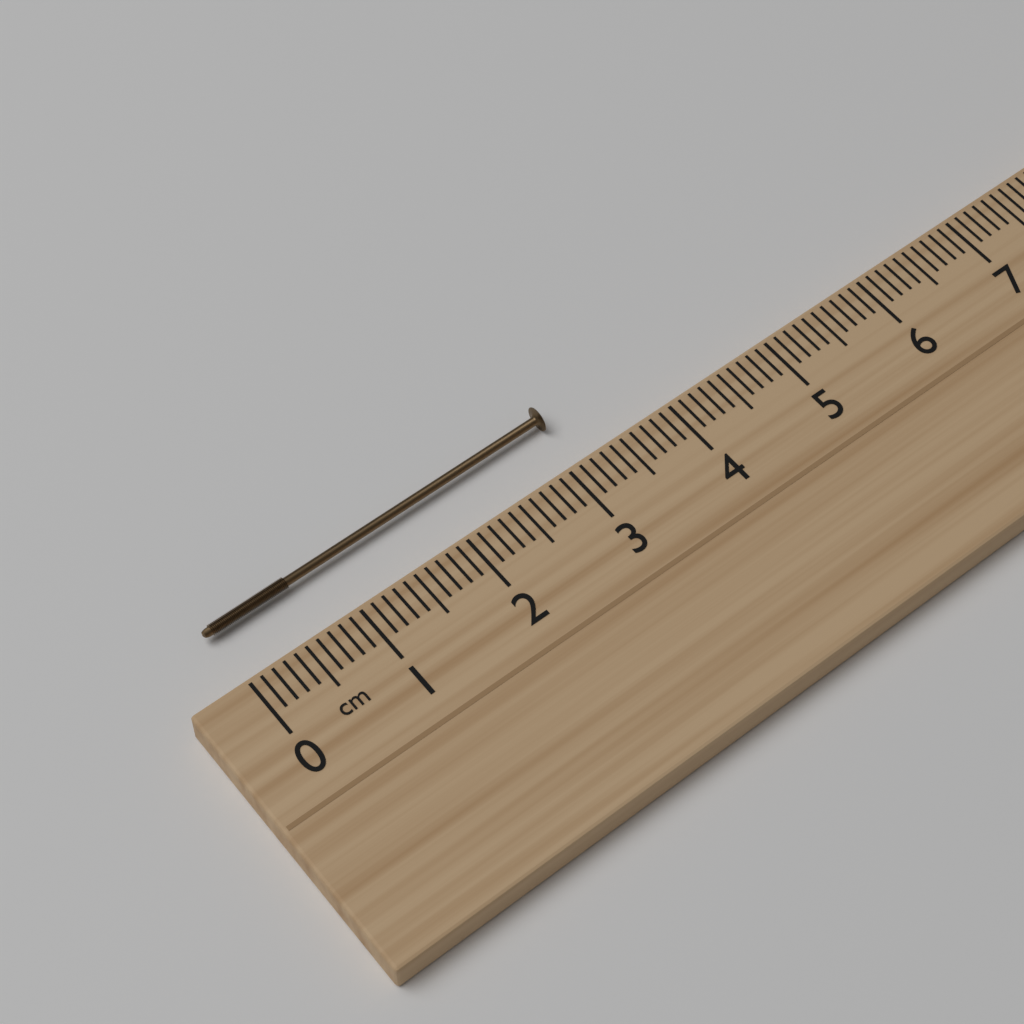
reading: 3.2 cm
